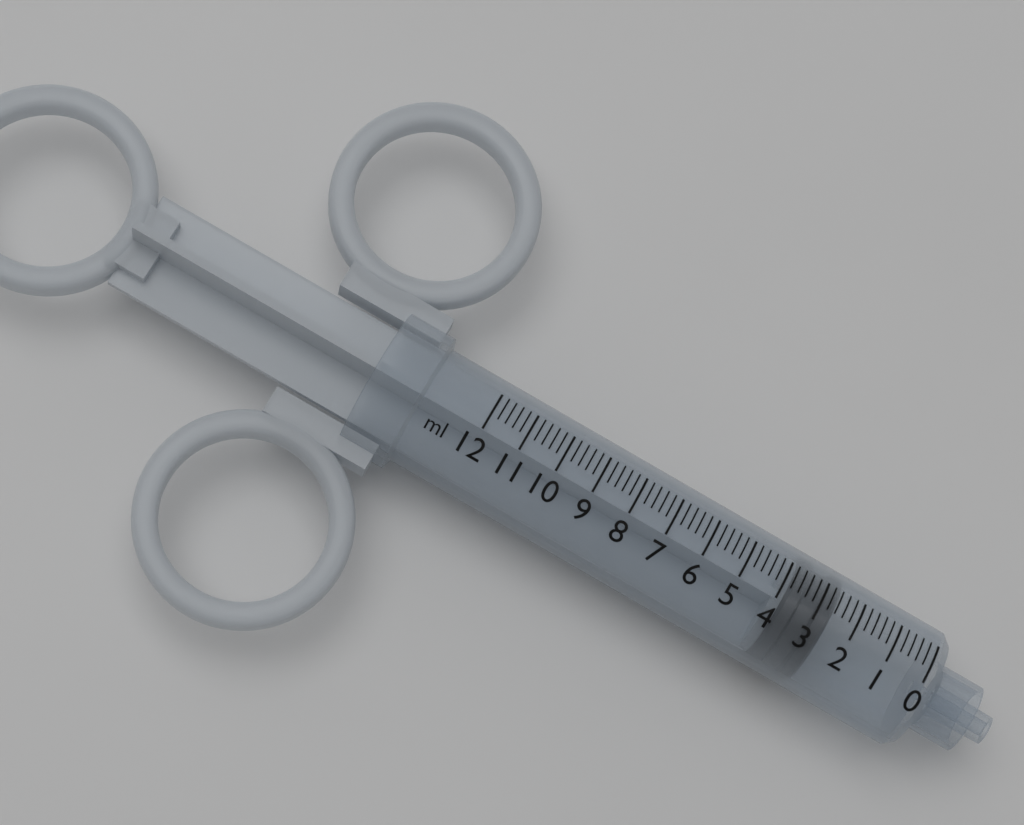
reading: 2.6 ml
